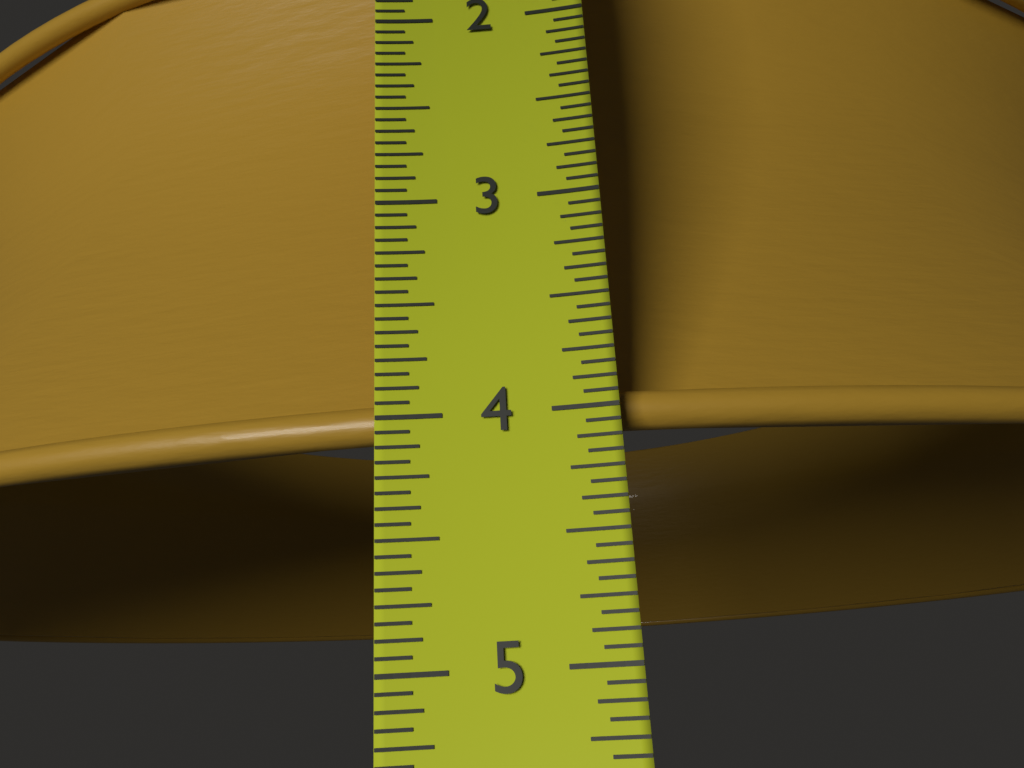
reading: 4.0625 in
